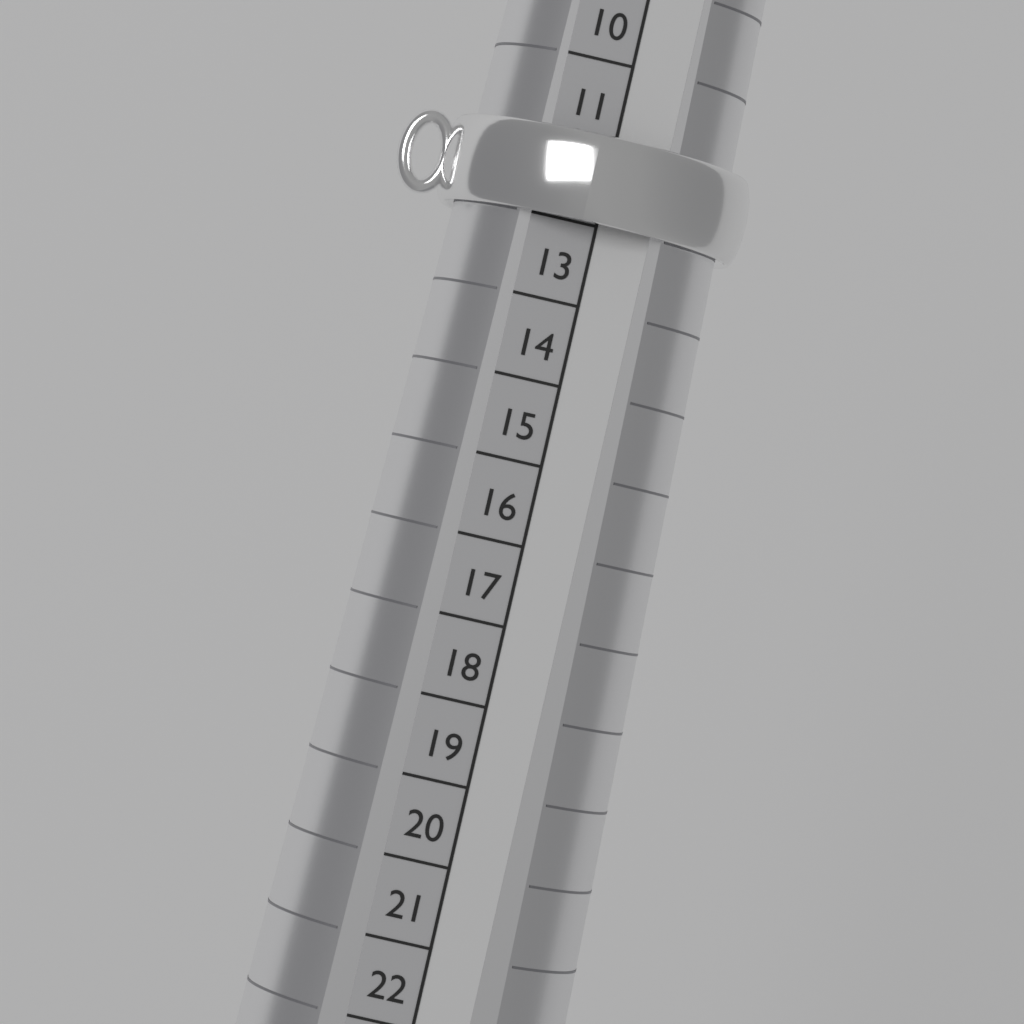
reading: 12 (no unit)
